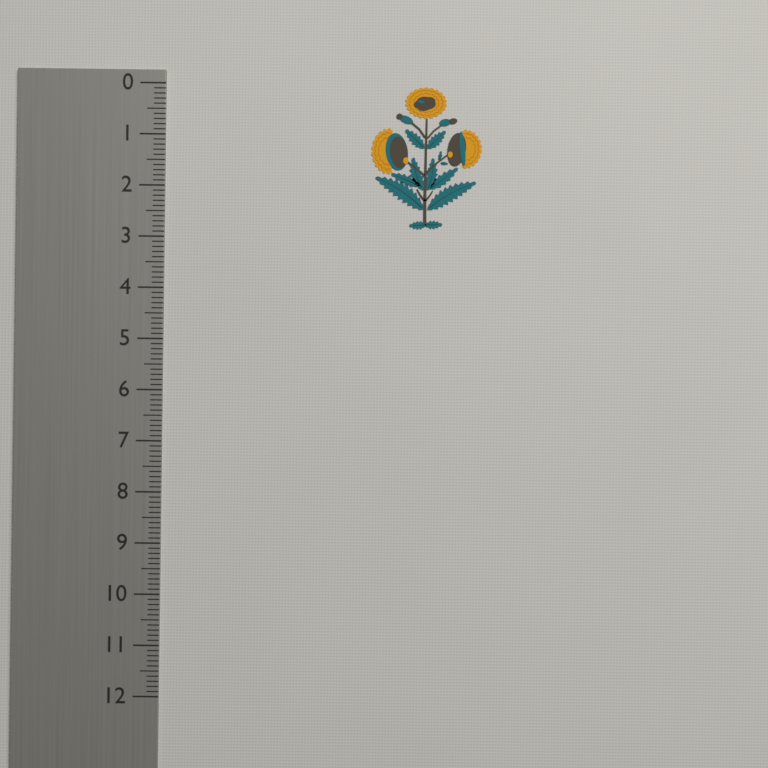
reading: 2.8 (no unit)
